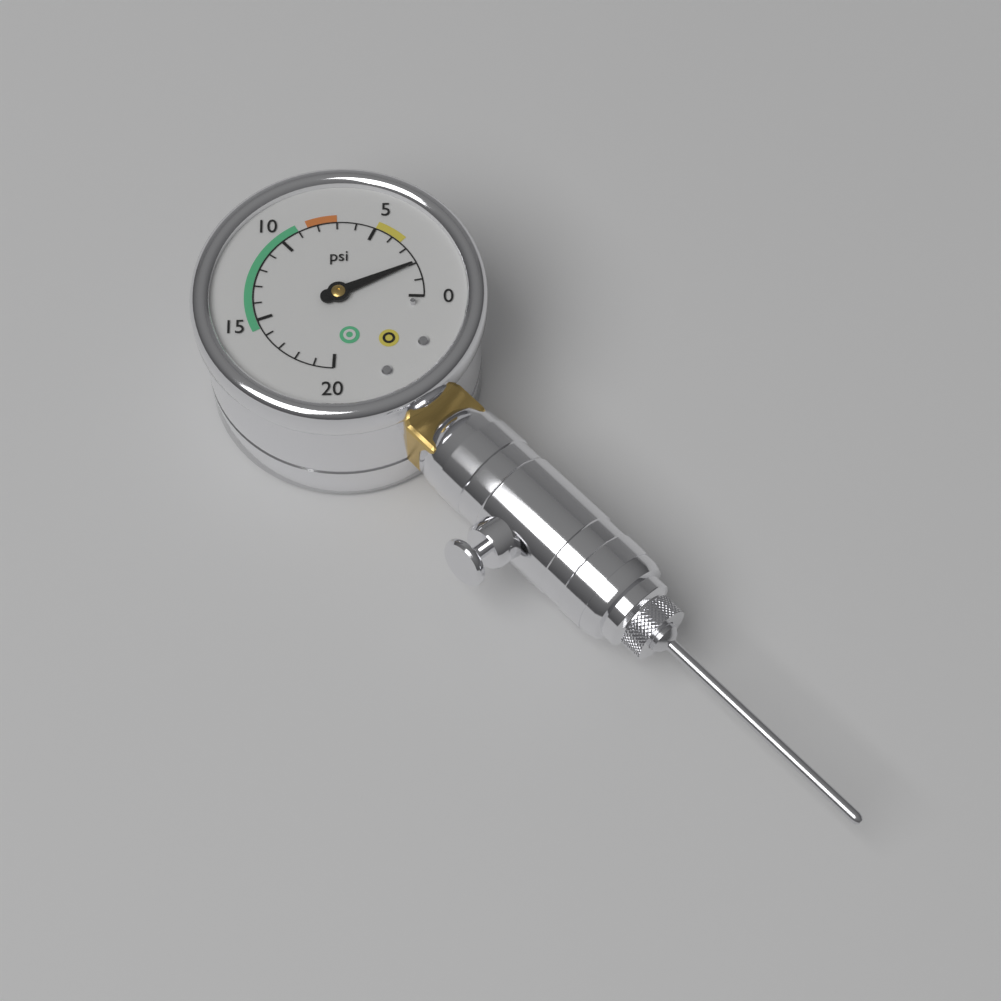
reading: 2 psi
